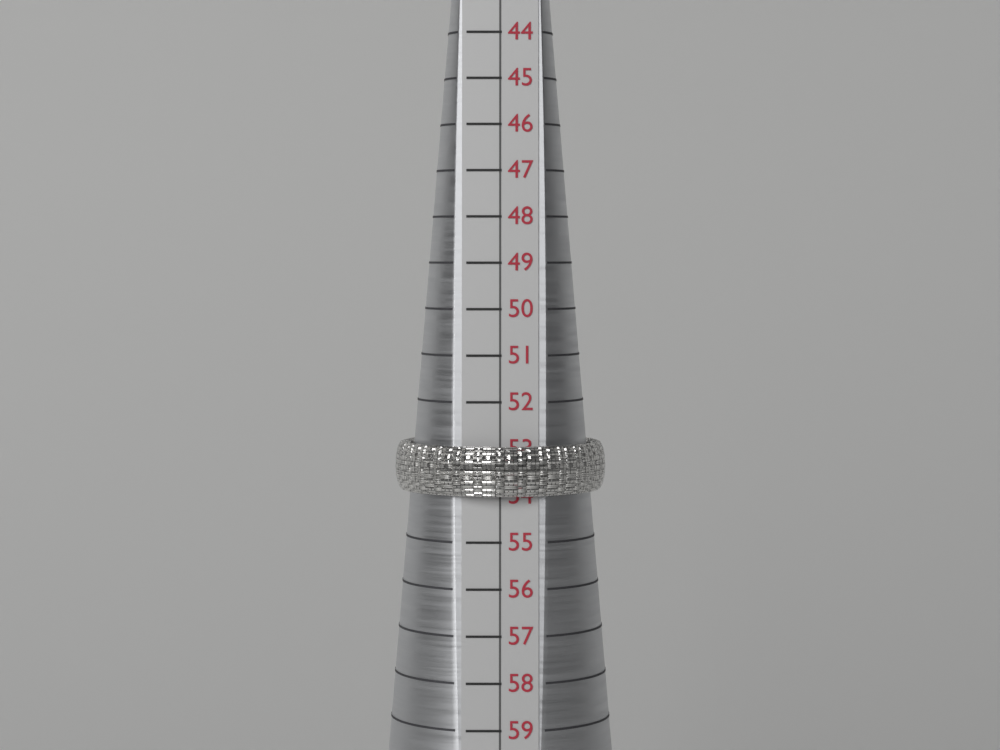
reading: 54 (no unit)
